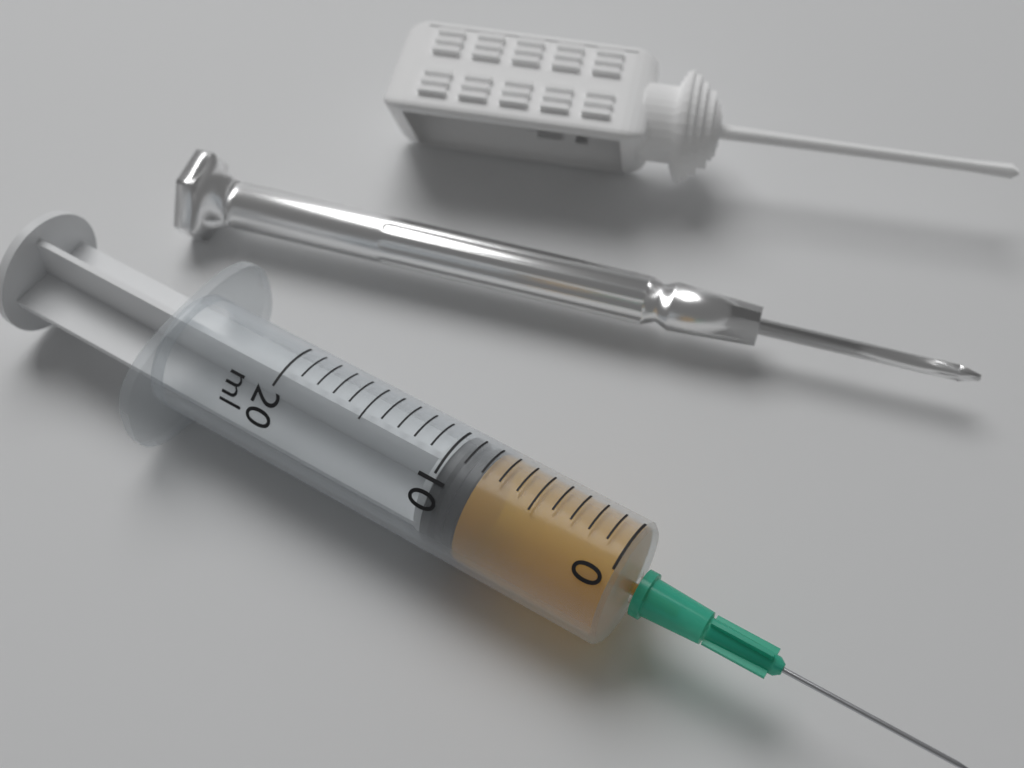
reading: 8 ml
